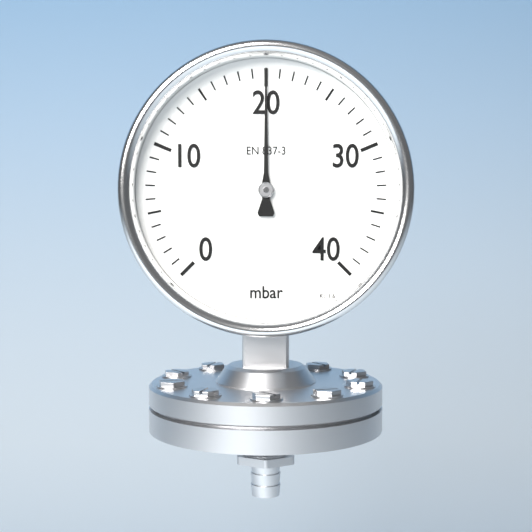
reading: 20 mbar
